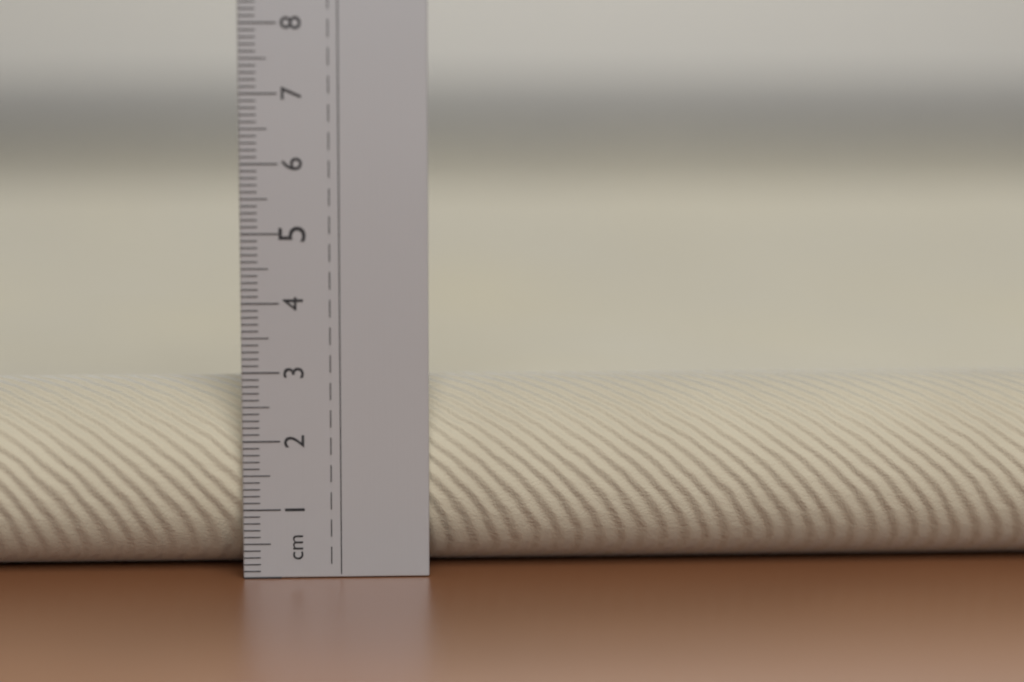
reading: 2.8 cm
